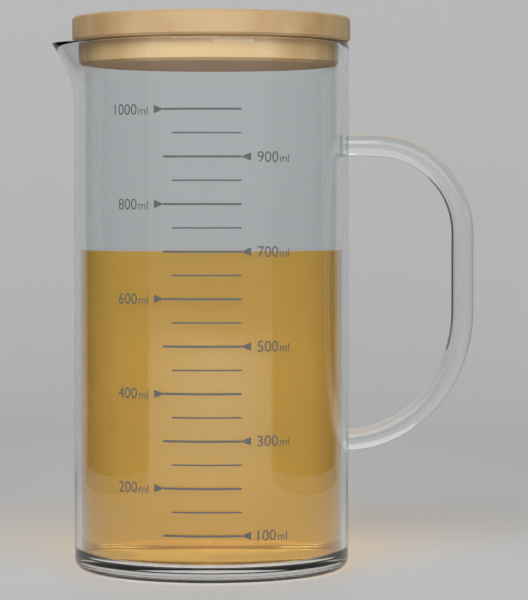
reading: 700 ml
